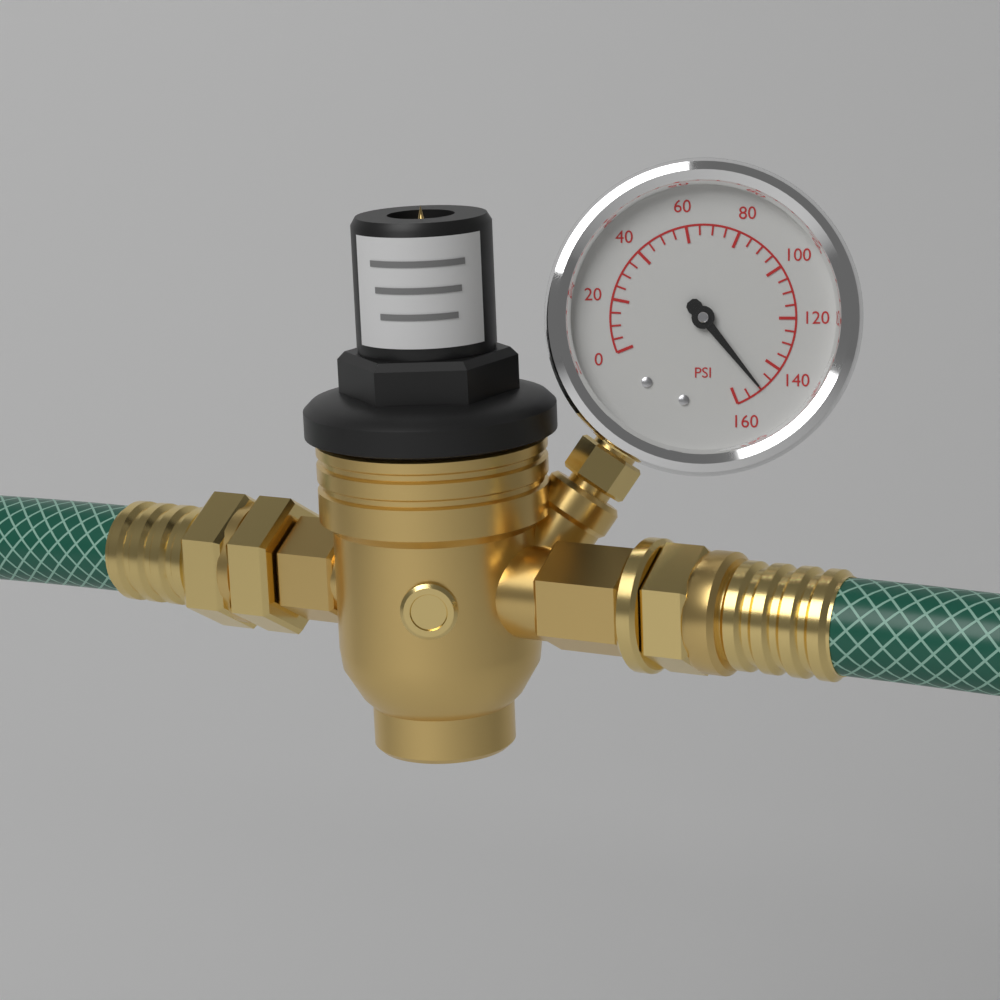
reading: 150 psi
